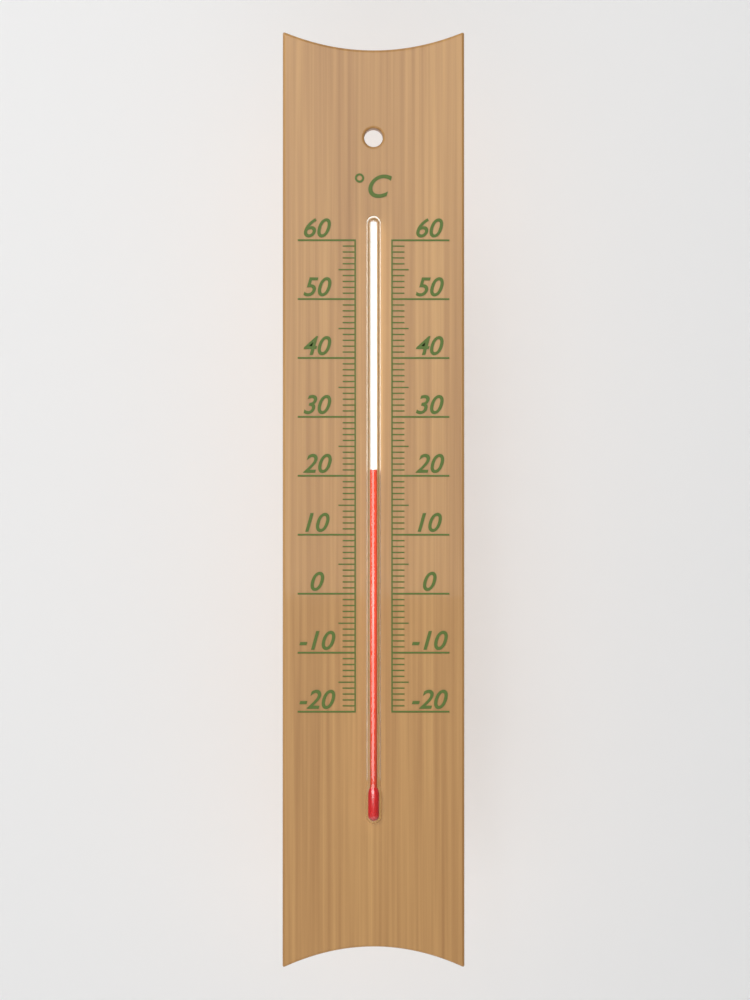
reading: 21 °C
